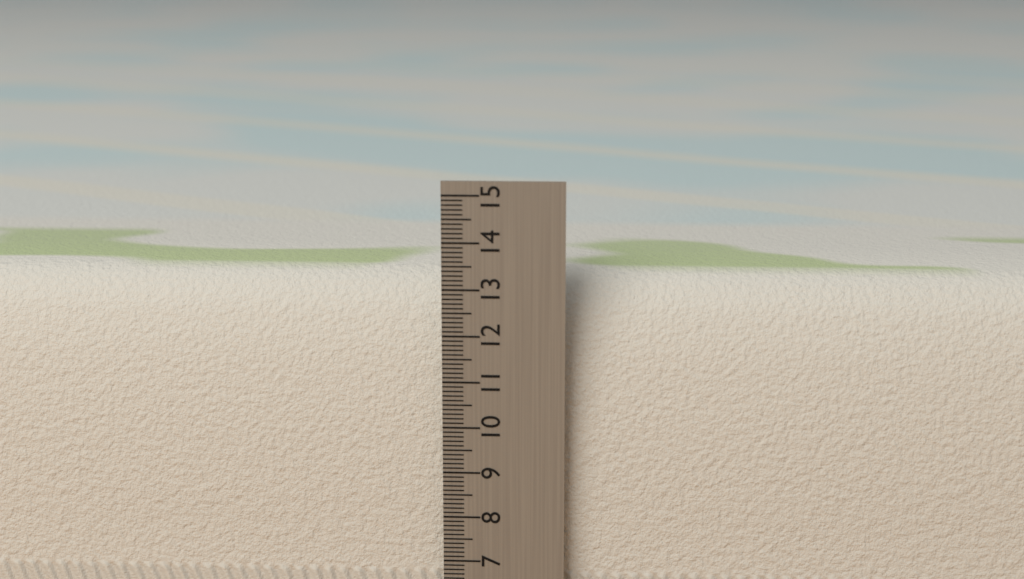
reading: 13.2 cm
